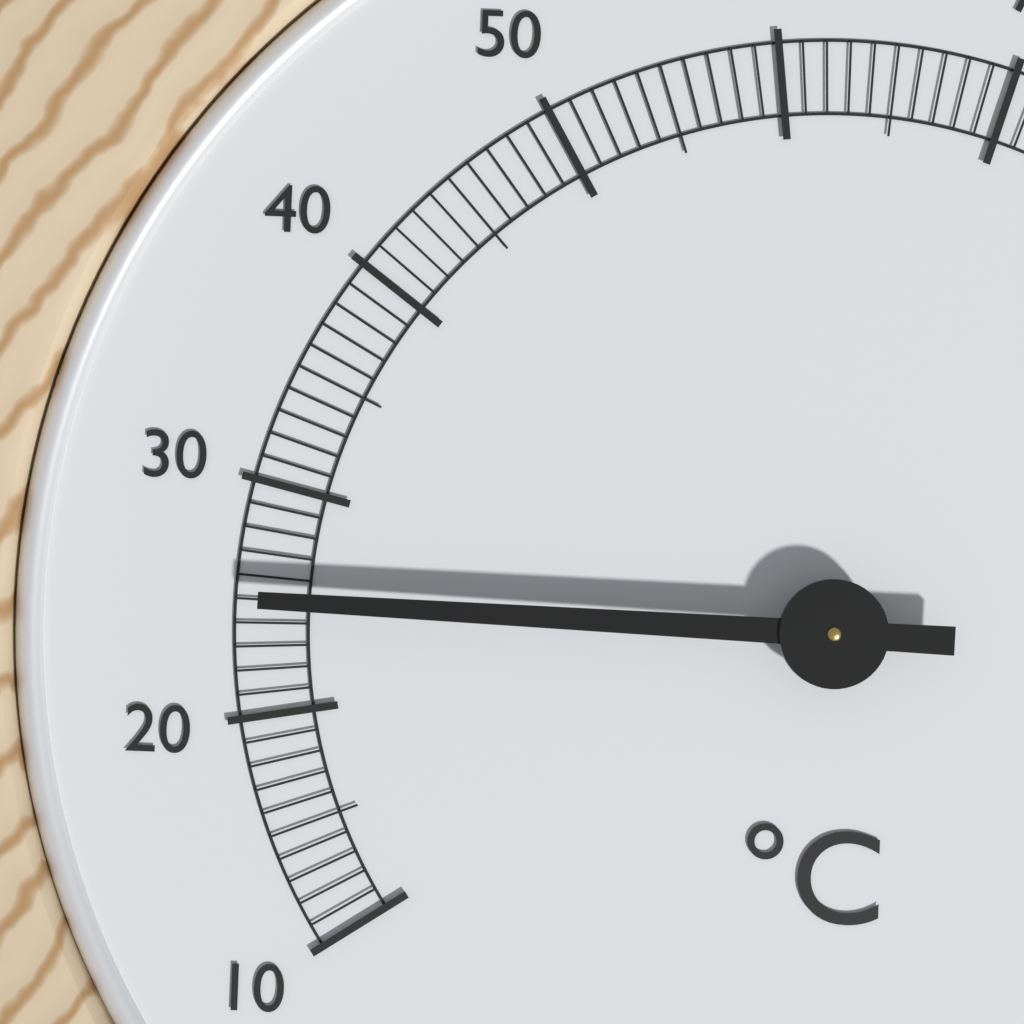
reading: 25 °C
